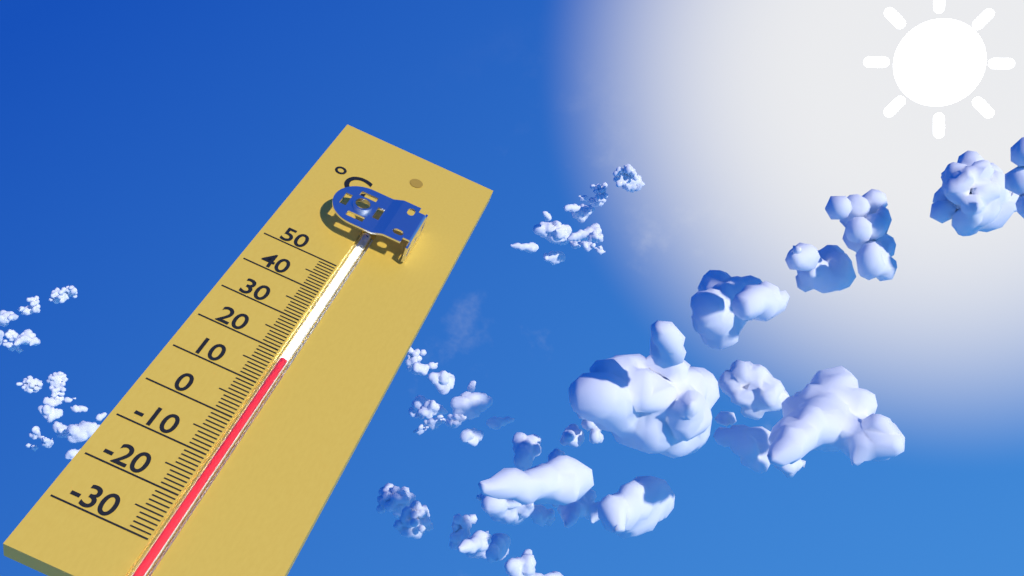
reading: 18 °C
